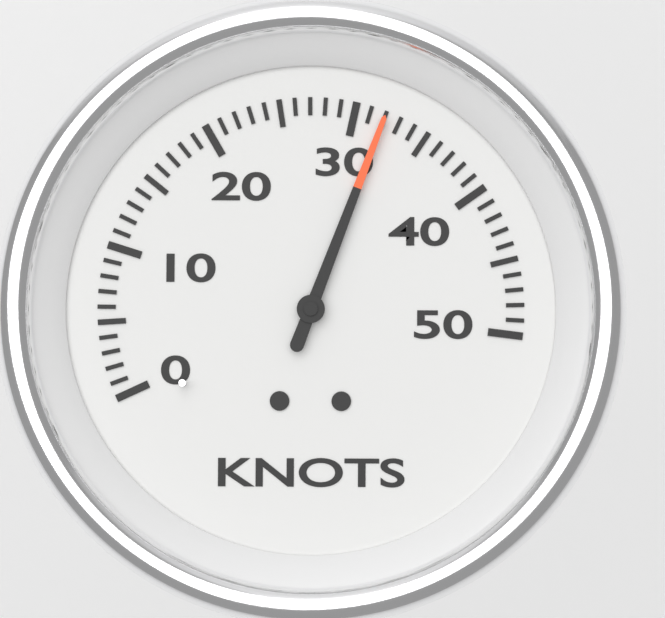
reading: 32 knots
